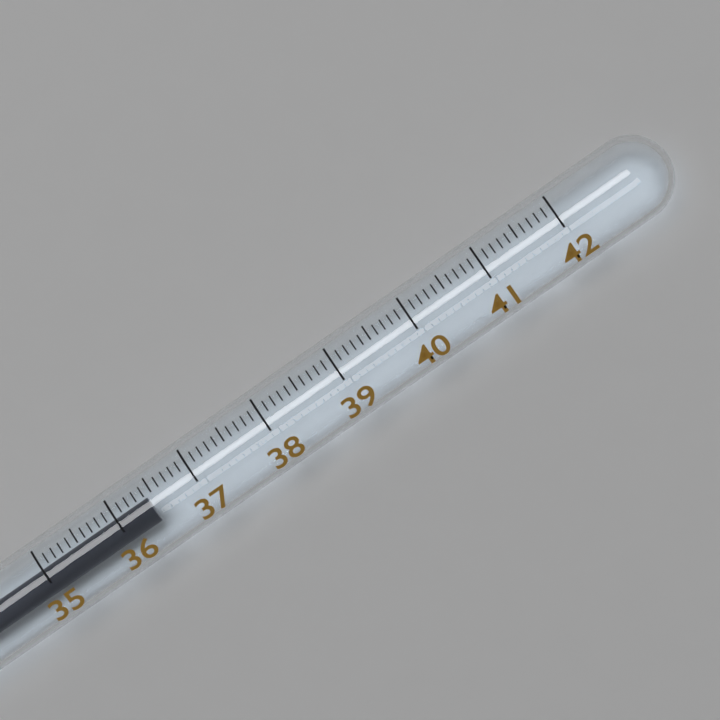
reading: 36.4 (no unit)
